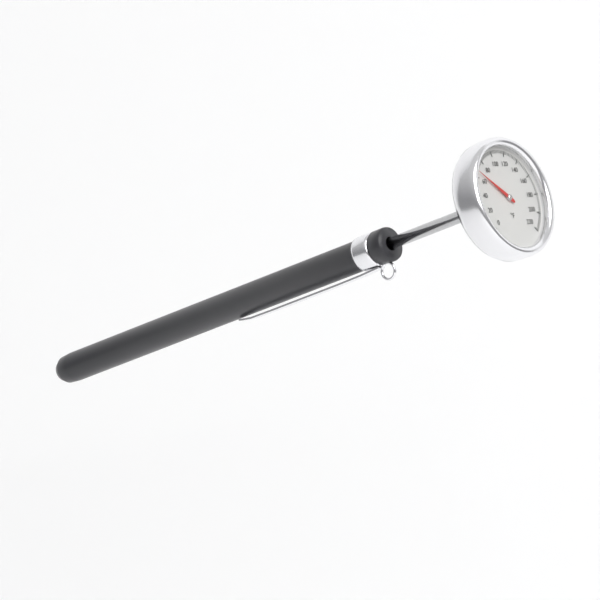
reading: 66 °F
